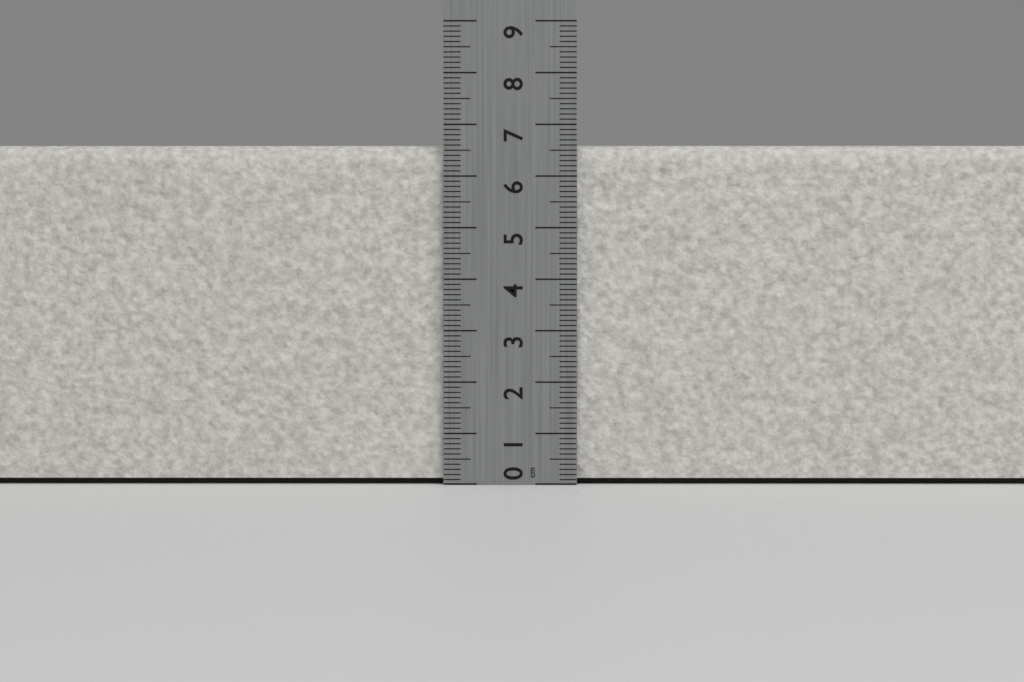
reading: 6.6 cm
